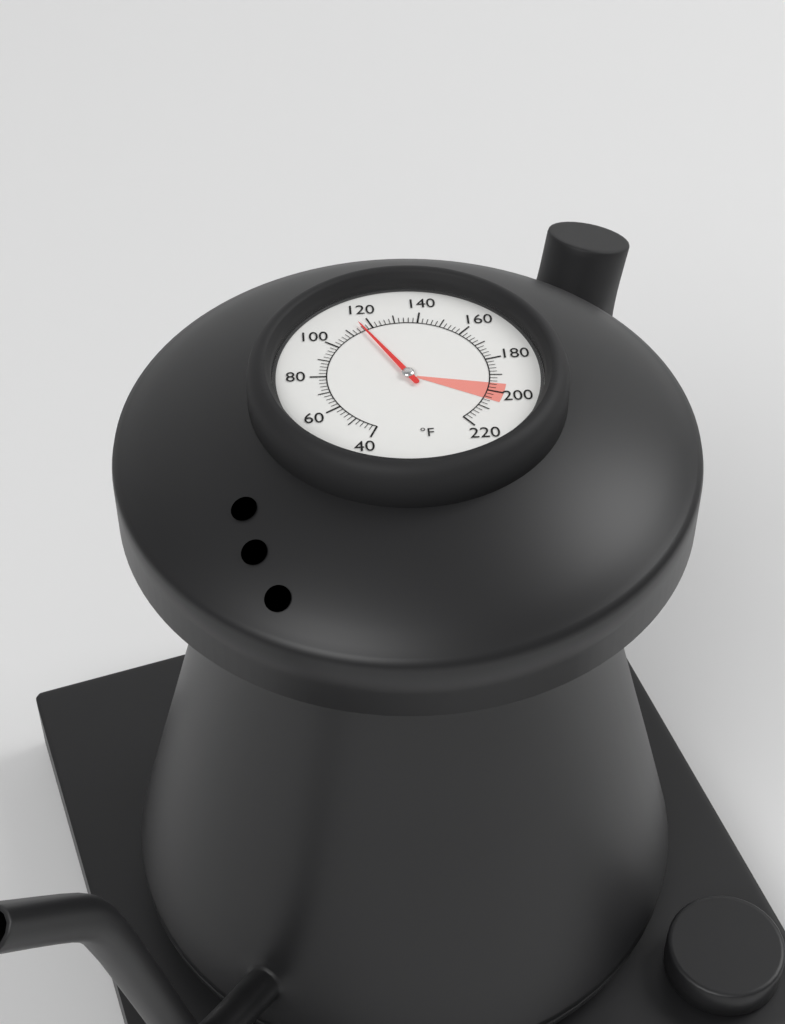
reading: 116 °F
